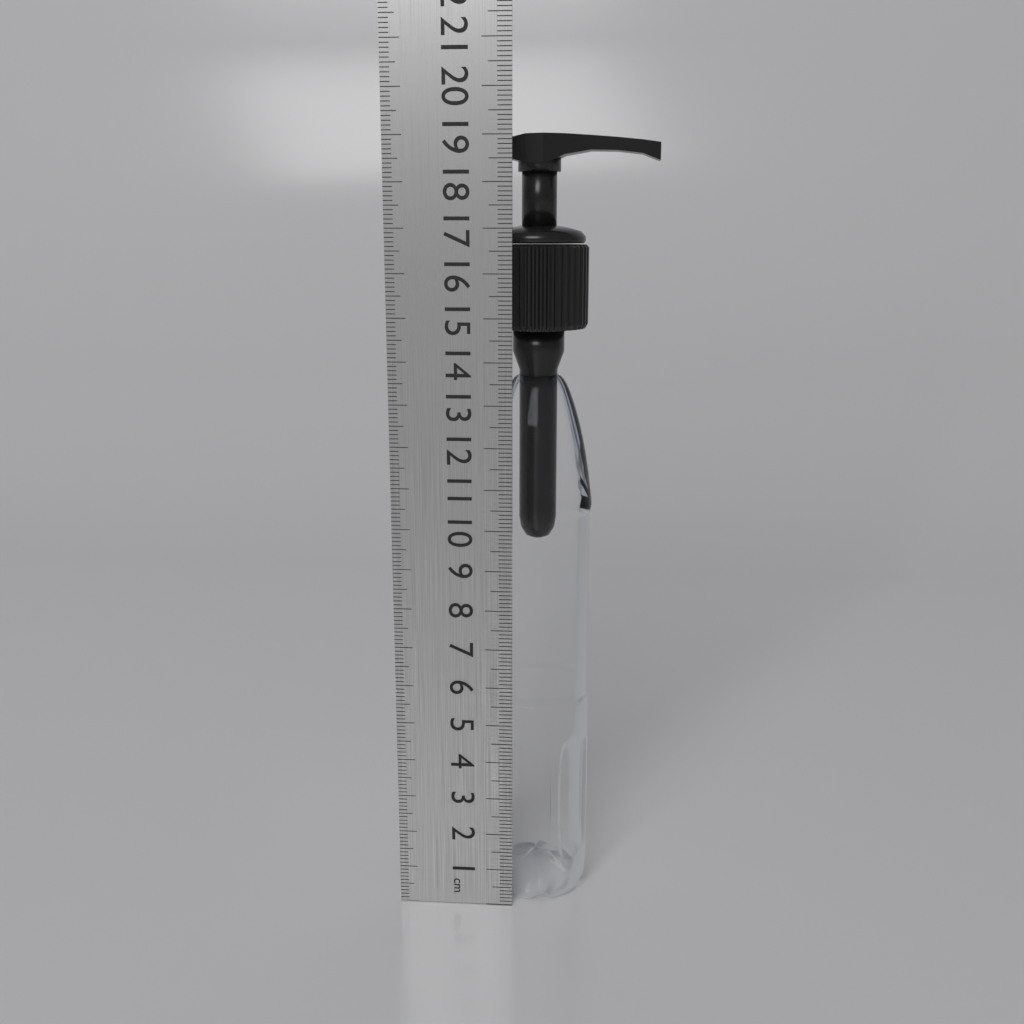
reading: 19.1 cm
